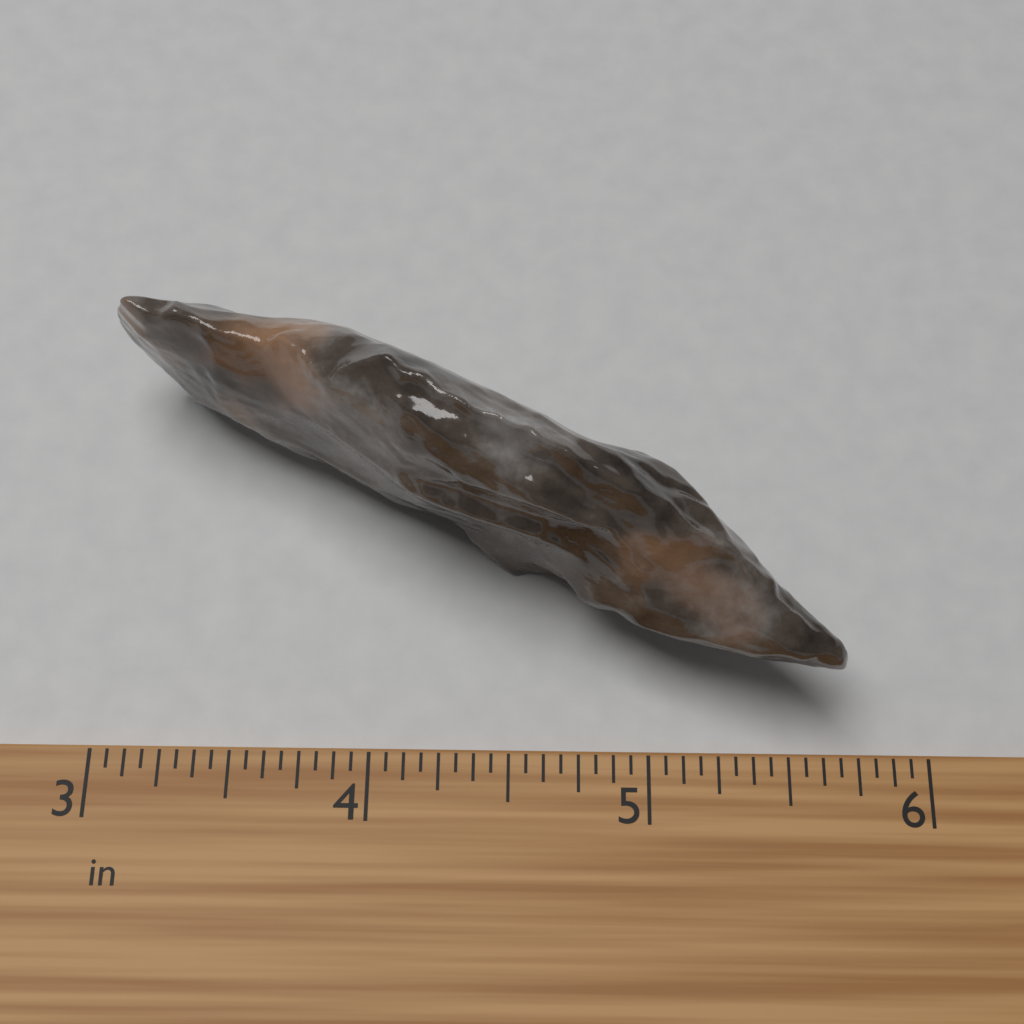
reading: 5.6875 in
